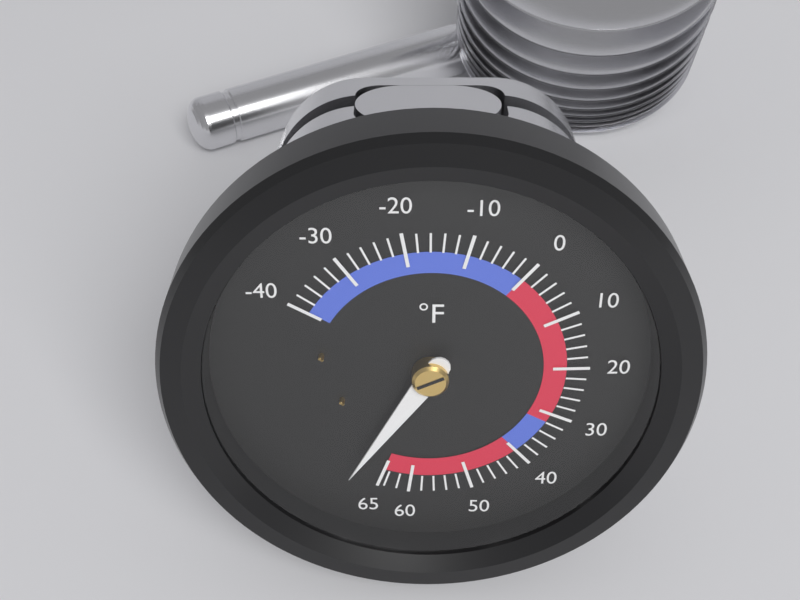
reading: 70 °F
